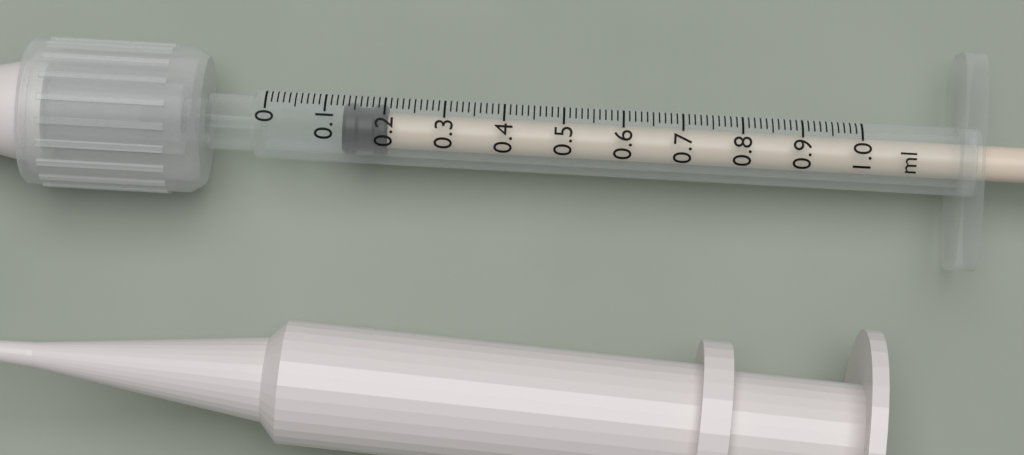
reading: 0.13 ml
